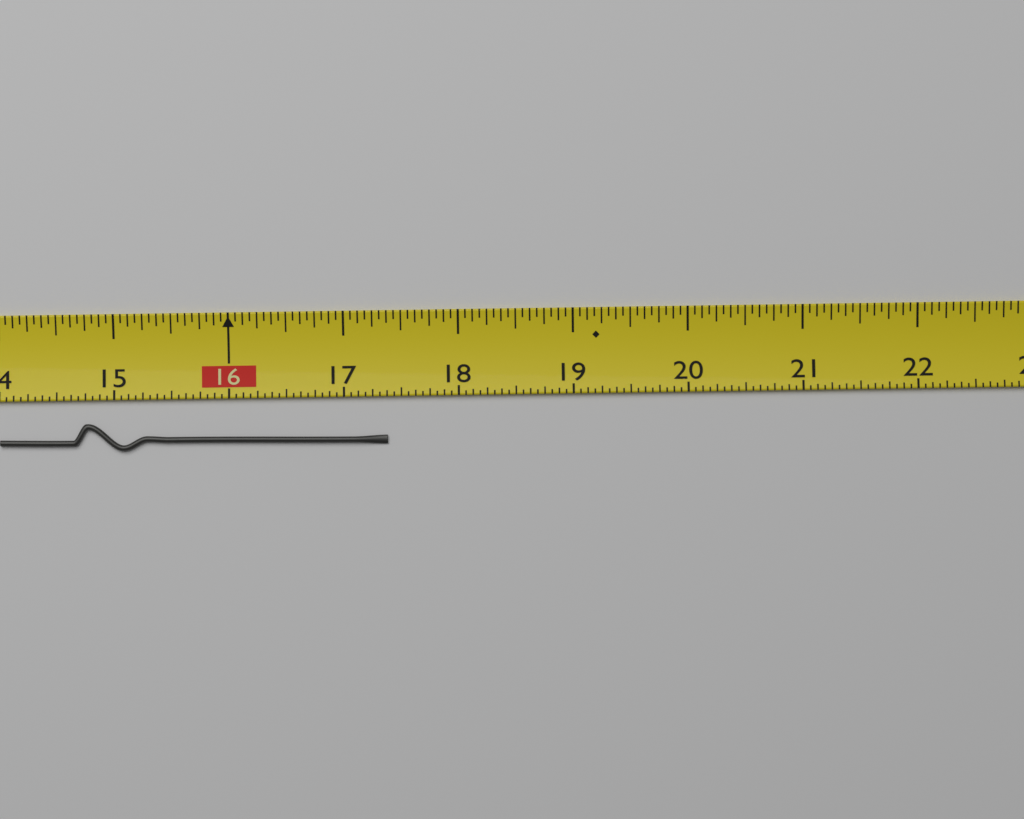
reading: 17.3750 (no unit)
